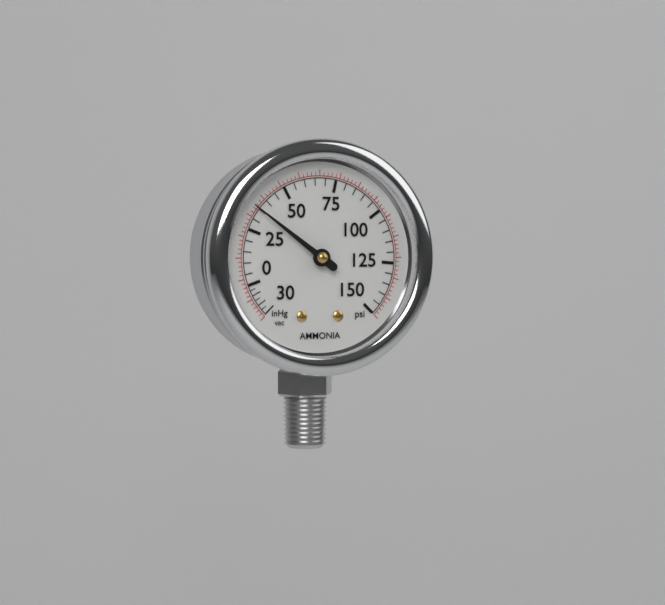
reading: 35 psi
